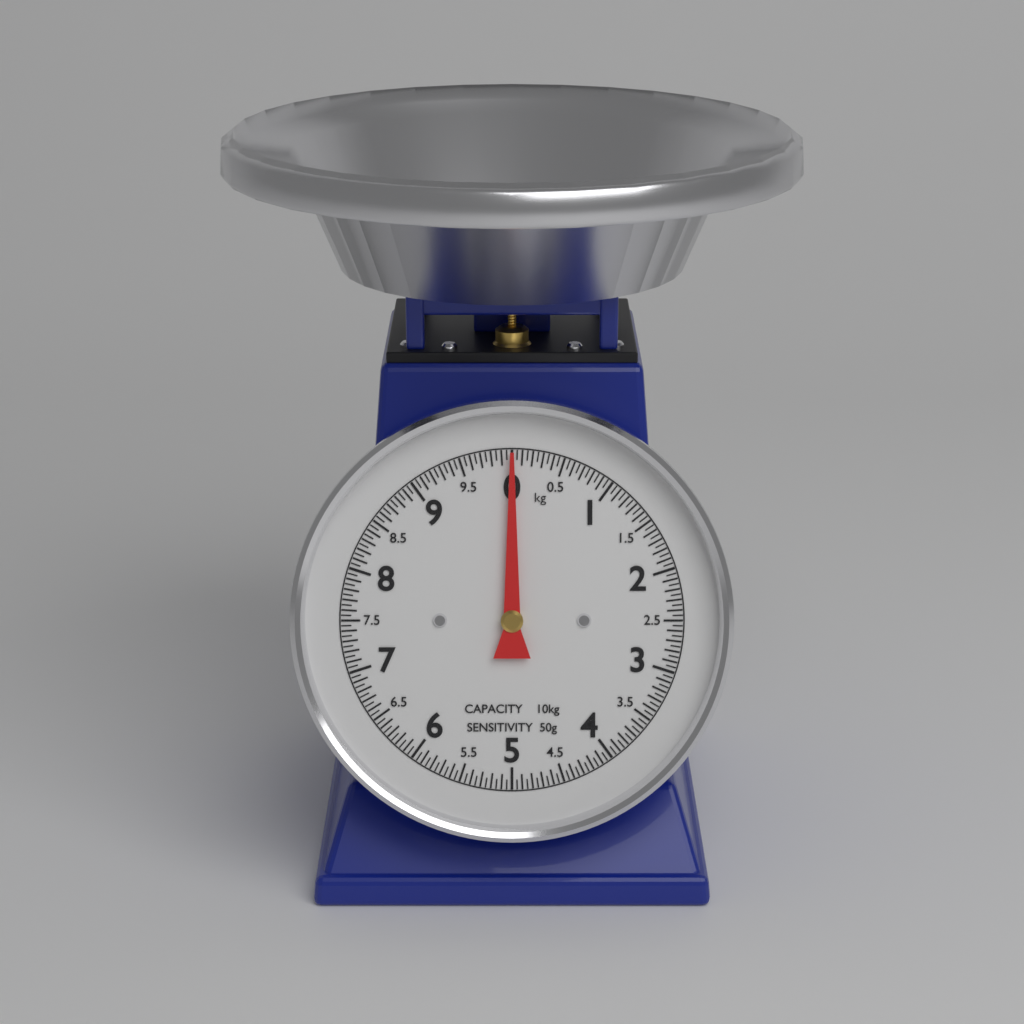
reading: 0.00 kg
